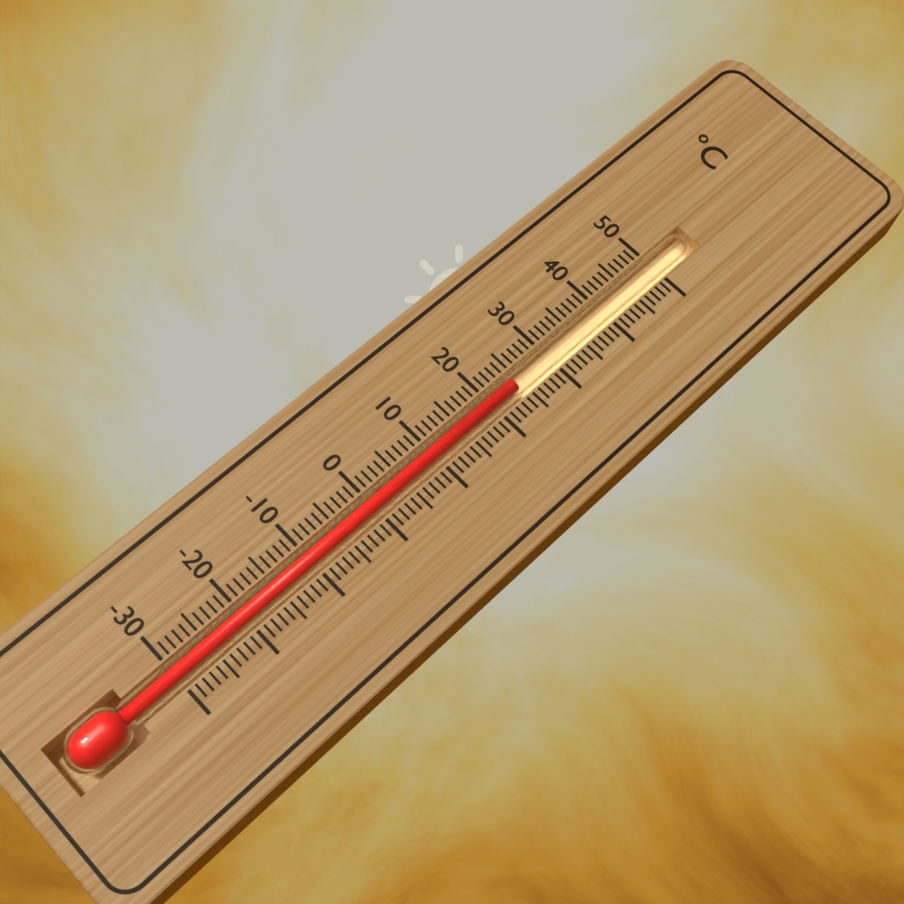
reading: 24 °C
